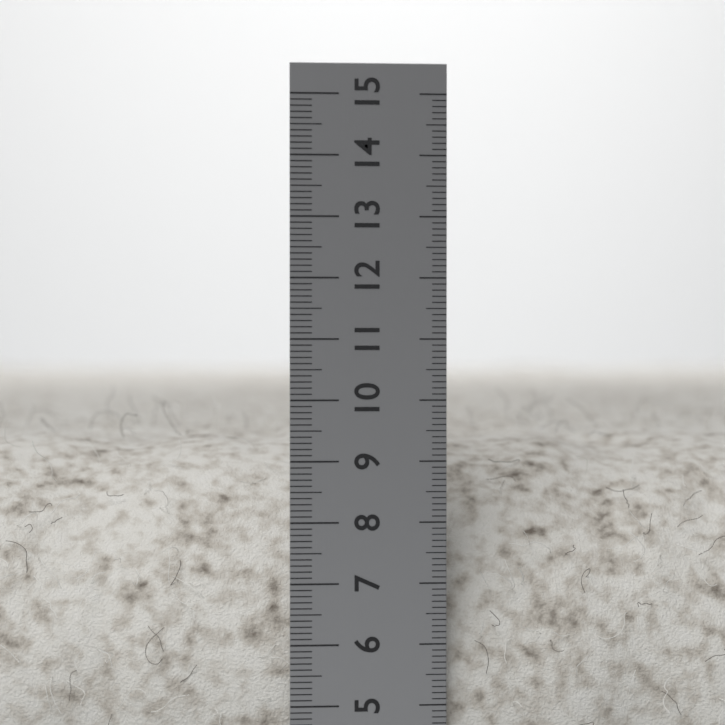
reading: 9.3 cm
